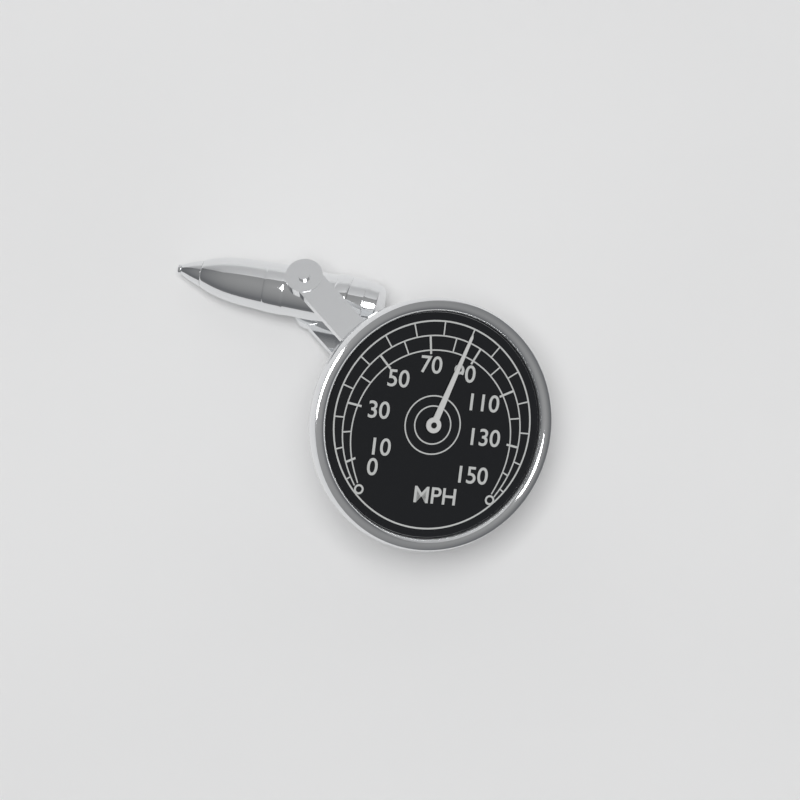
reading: 85 MPH
